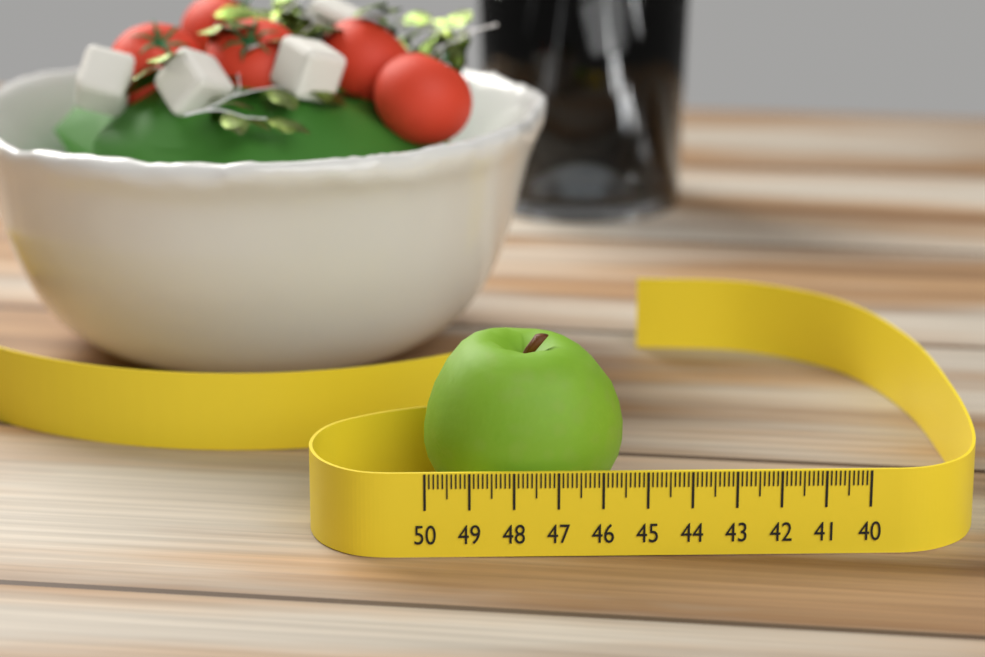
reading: 45.4 (no unit)
